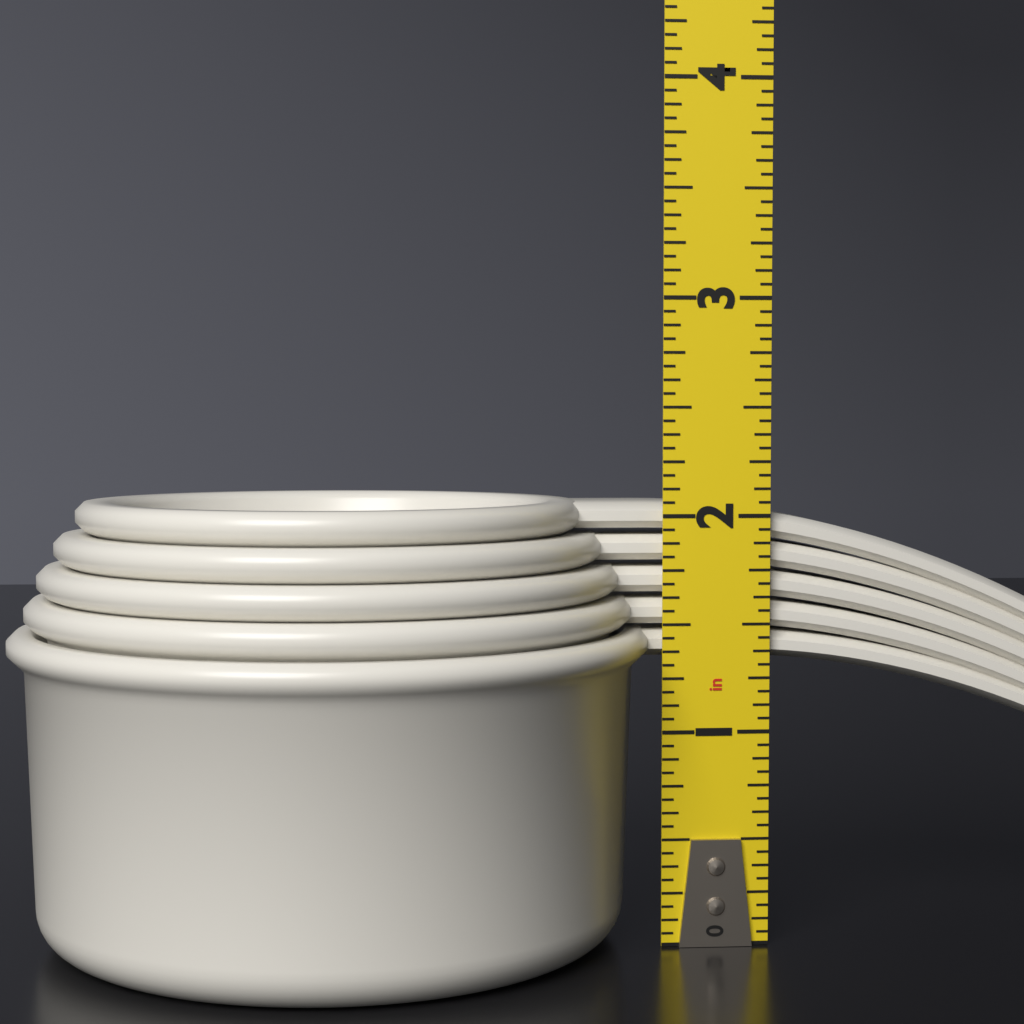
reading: 2.0625 in
